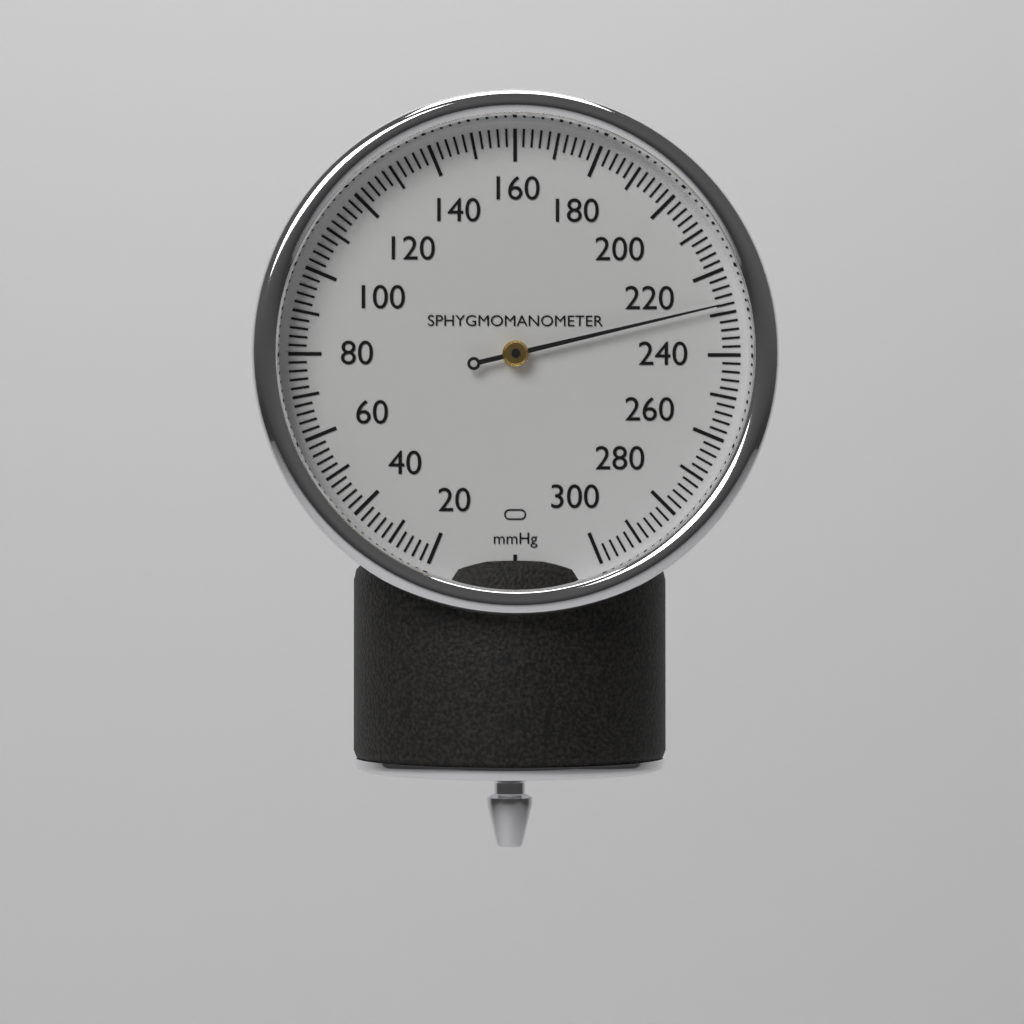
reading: 228 mmHg
